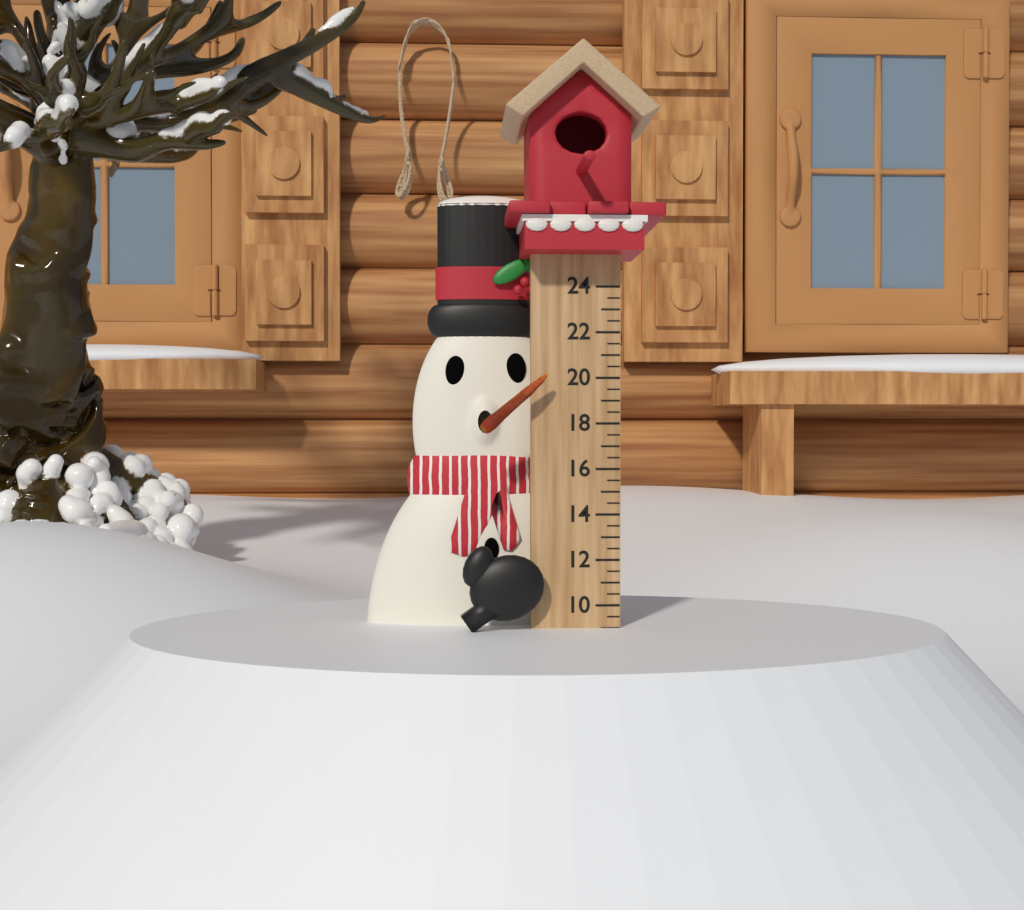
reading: 9.0 (no unit)
